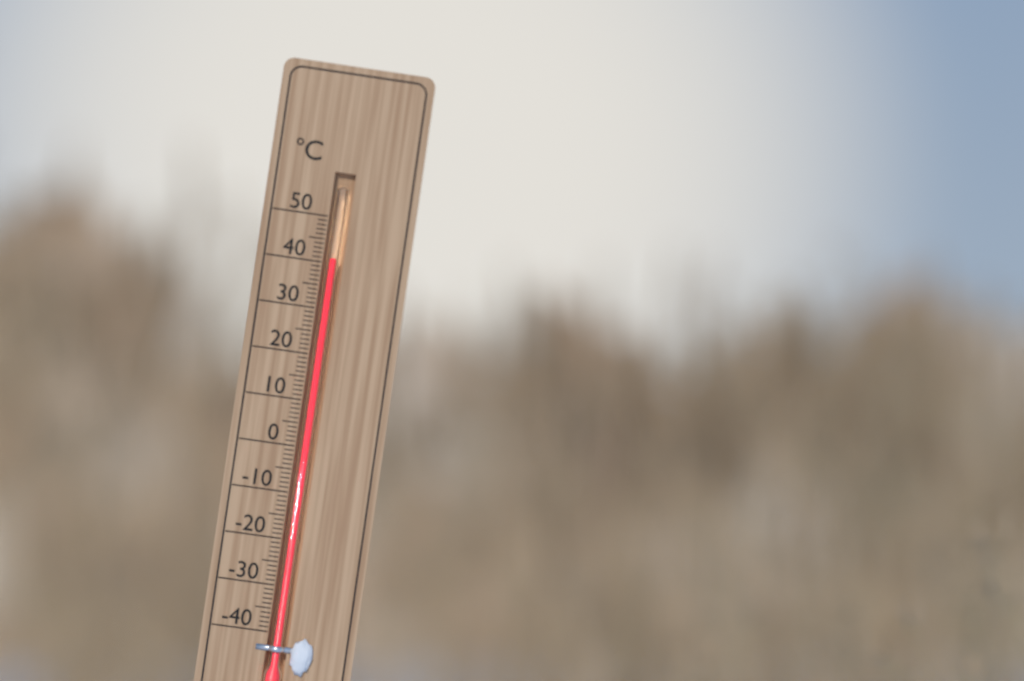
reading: 41 °C
